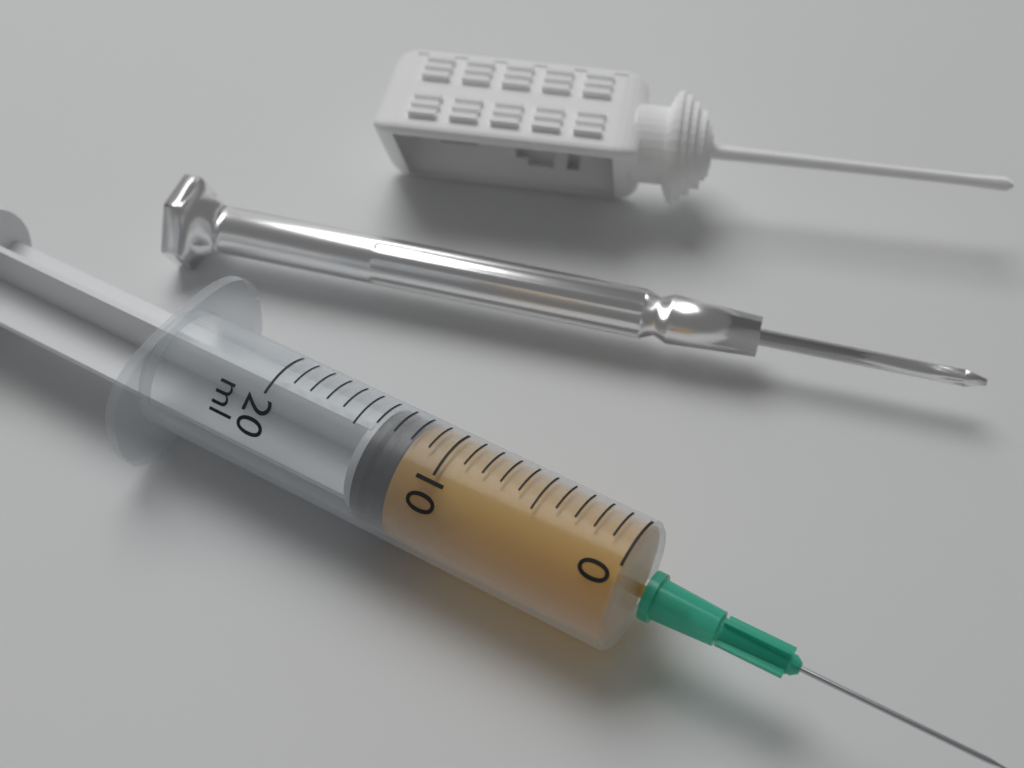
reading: 12 ml
